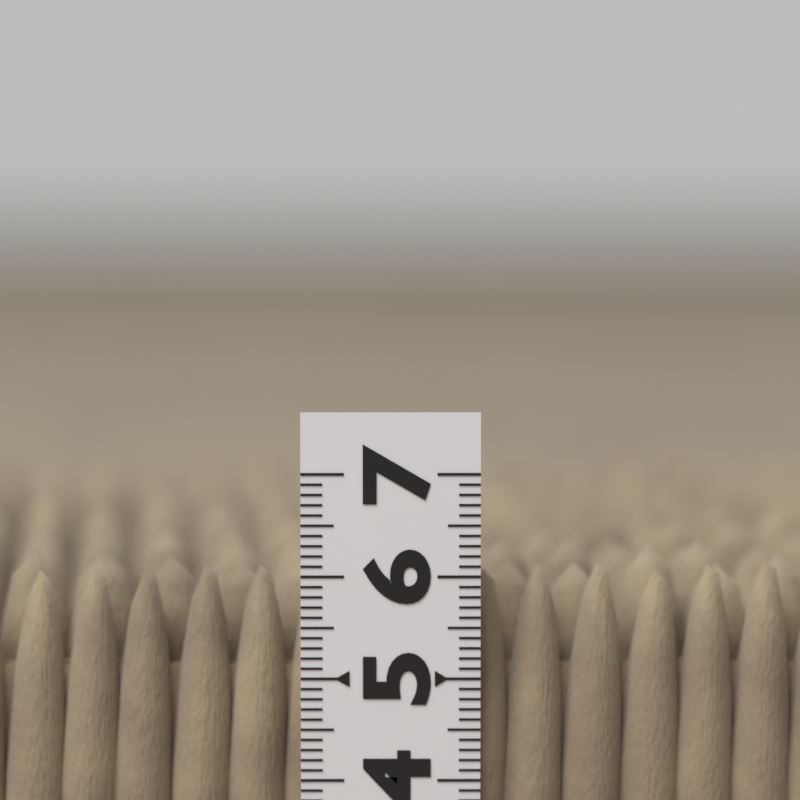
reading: 6.2 (no unit)
